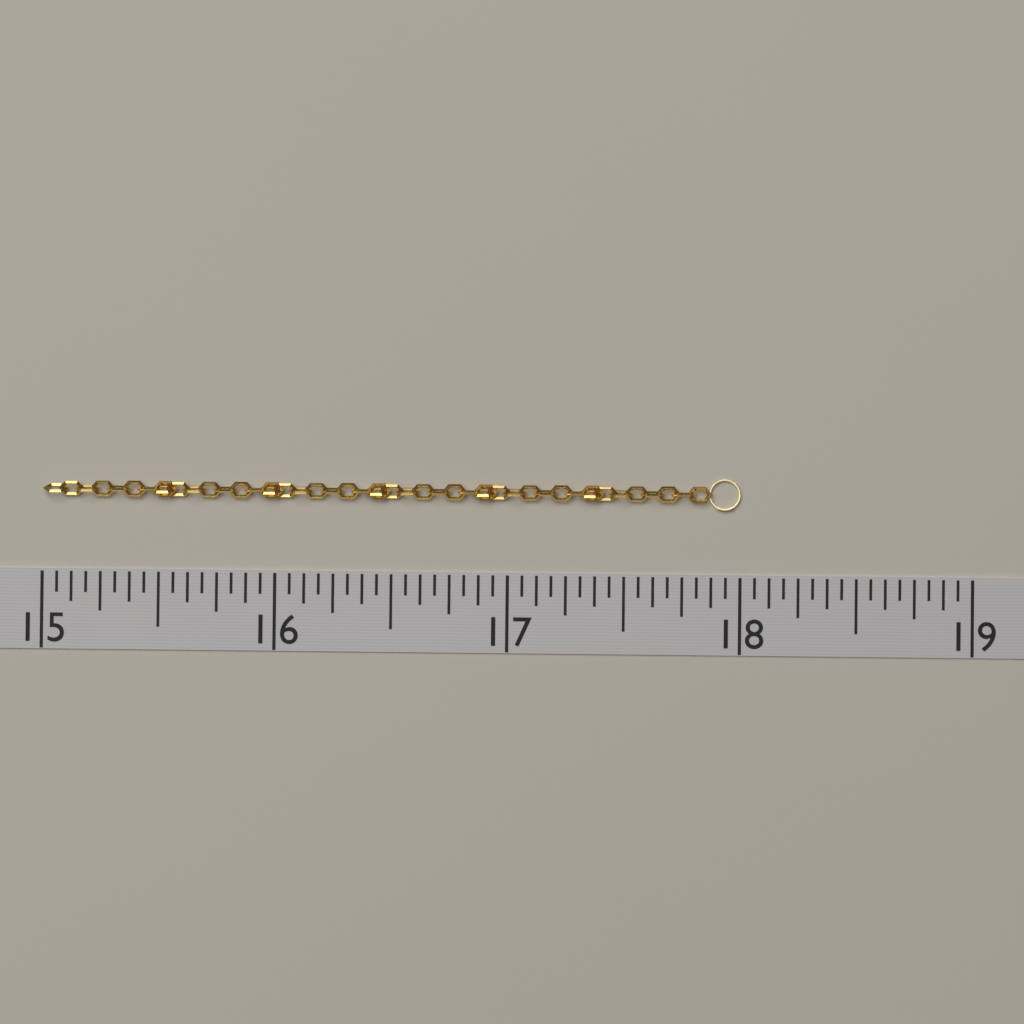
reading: 18.0000 (no unit)
